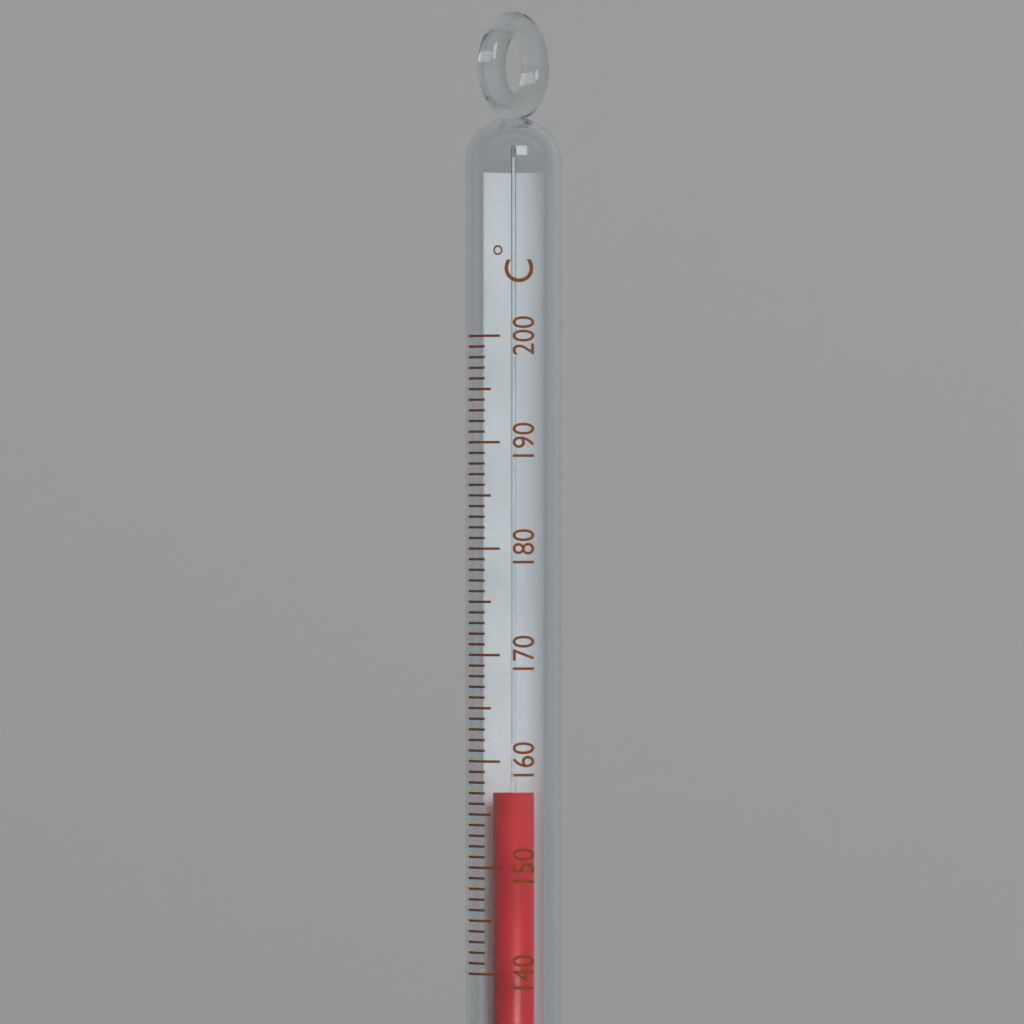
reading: 157 °C
